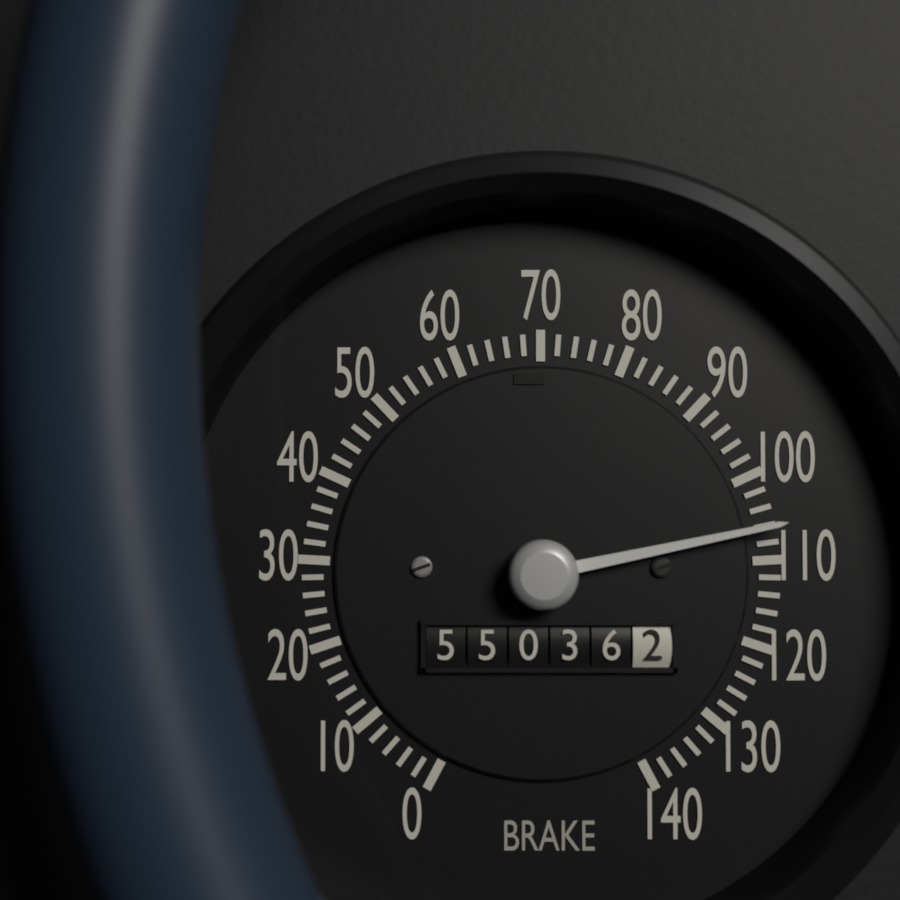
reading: 106 (no unit)
